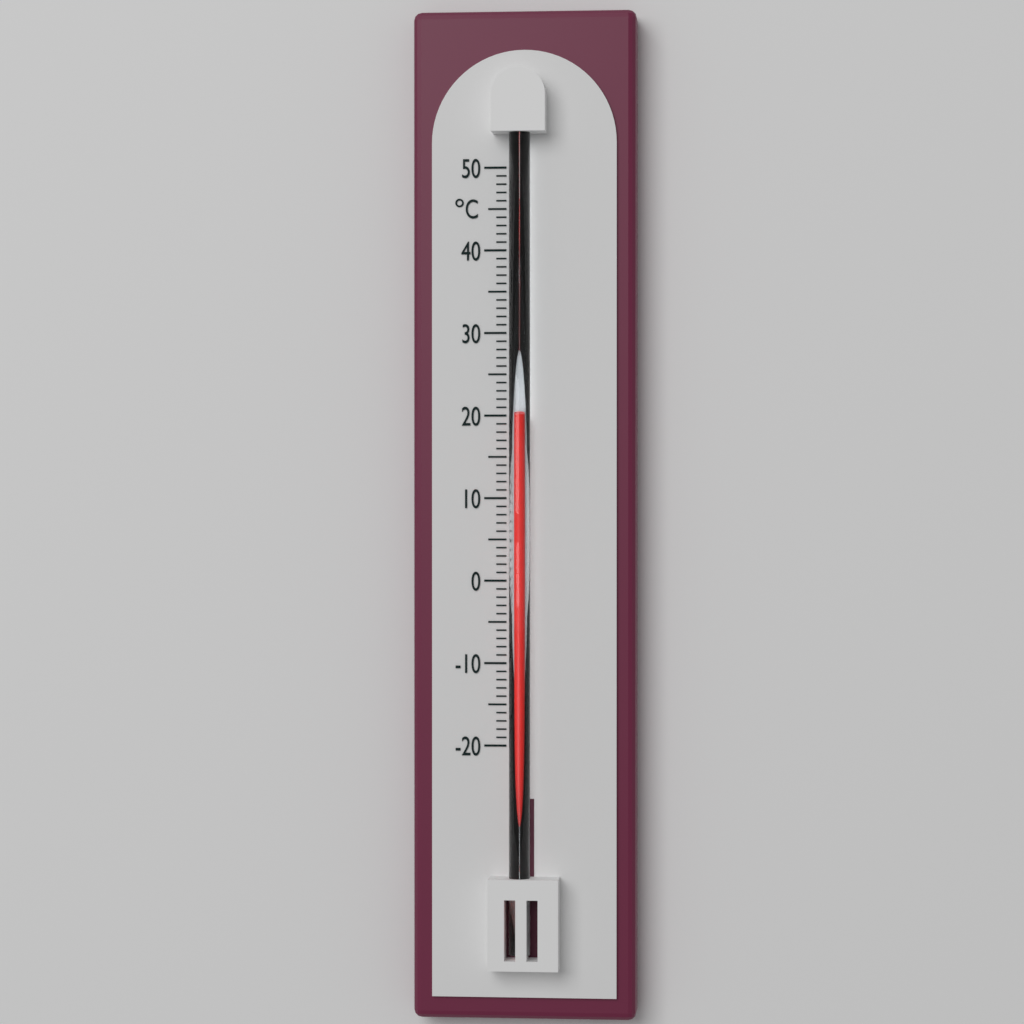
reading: 20 °C
